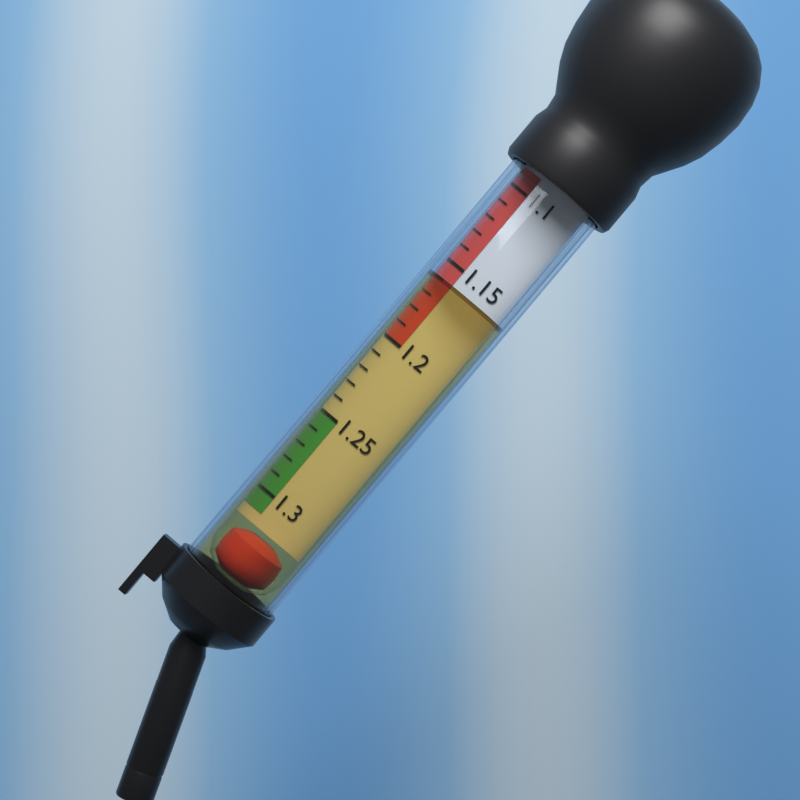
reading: 1.16 (no unit)
